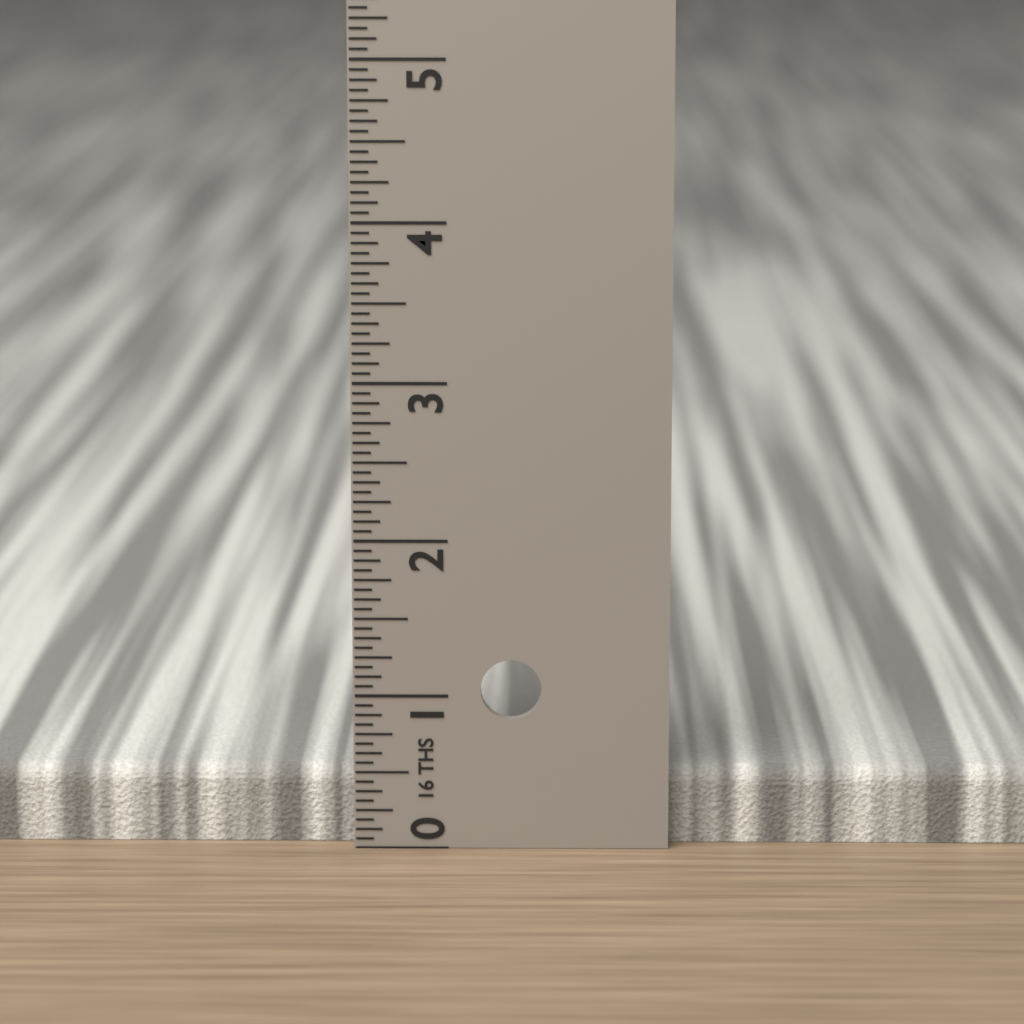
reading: 0.5000 in
